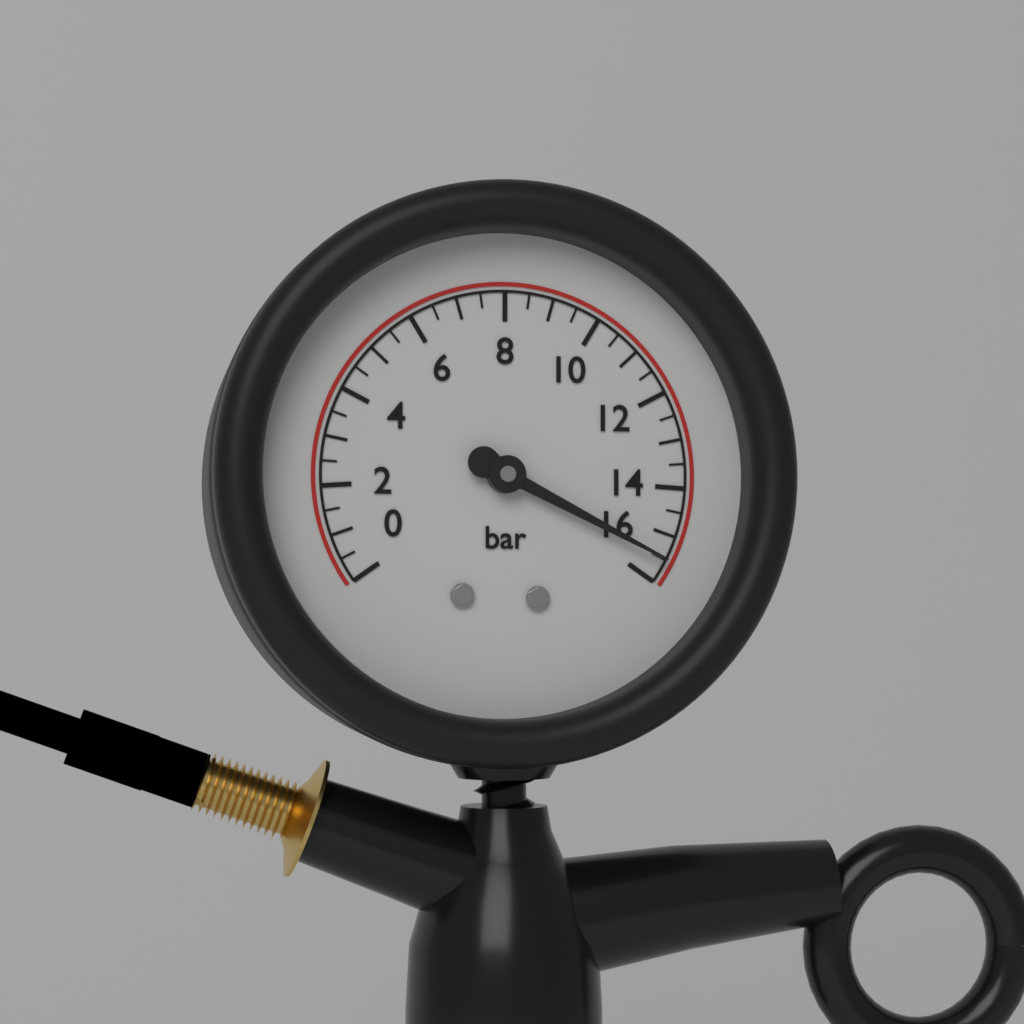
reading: 15.5 bar
